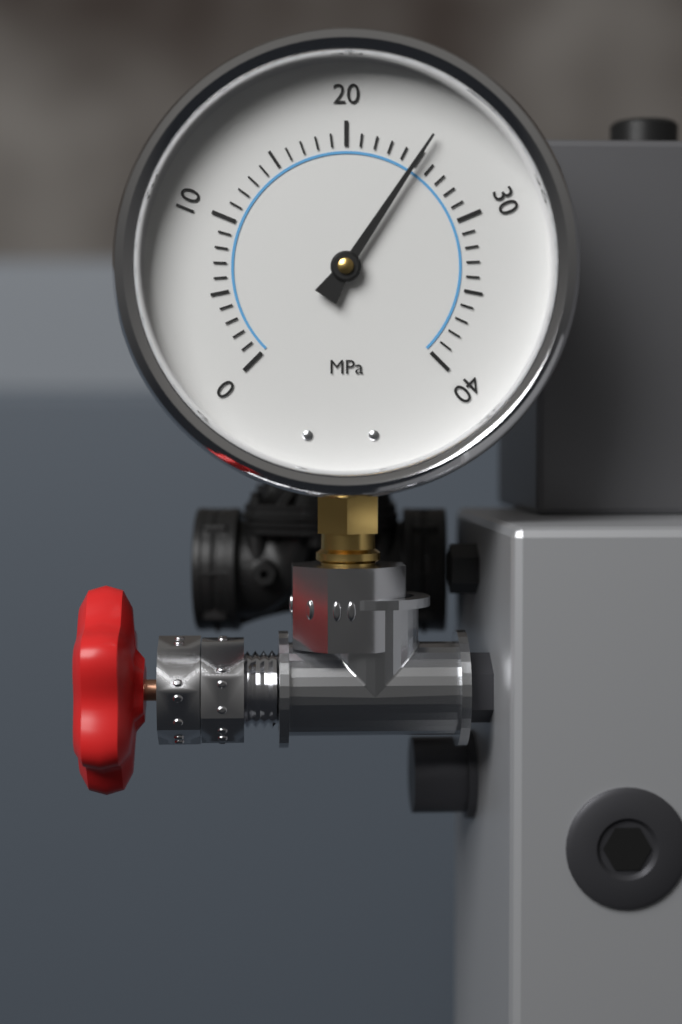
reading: 25 MPa
